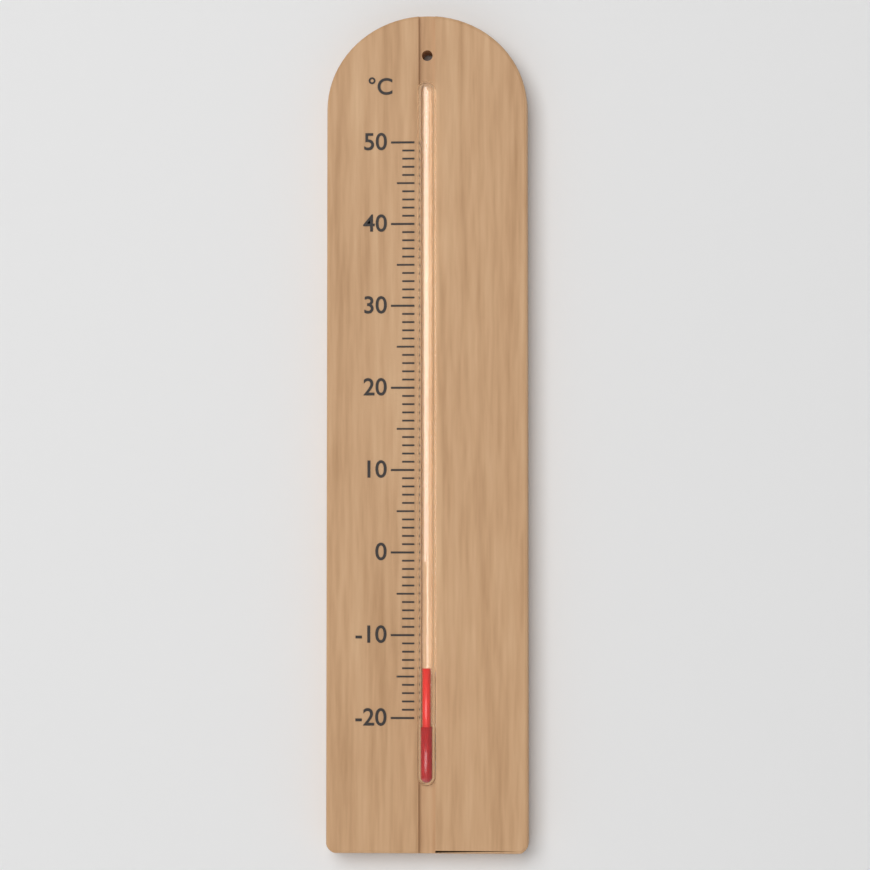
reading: -14 °C
